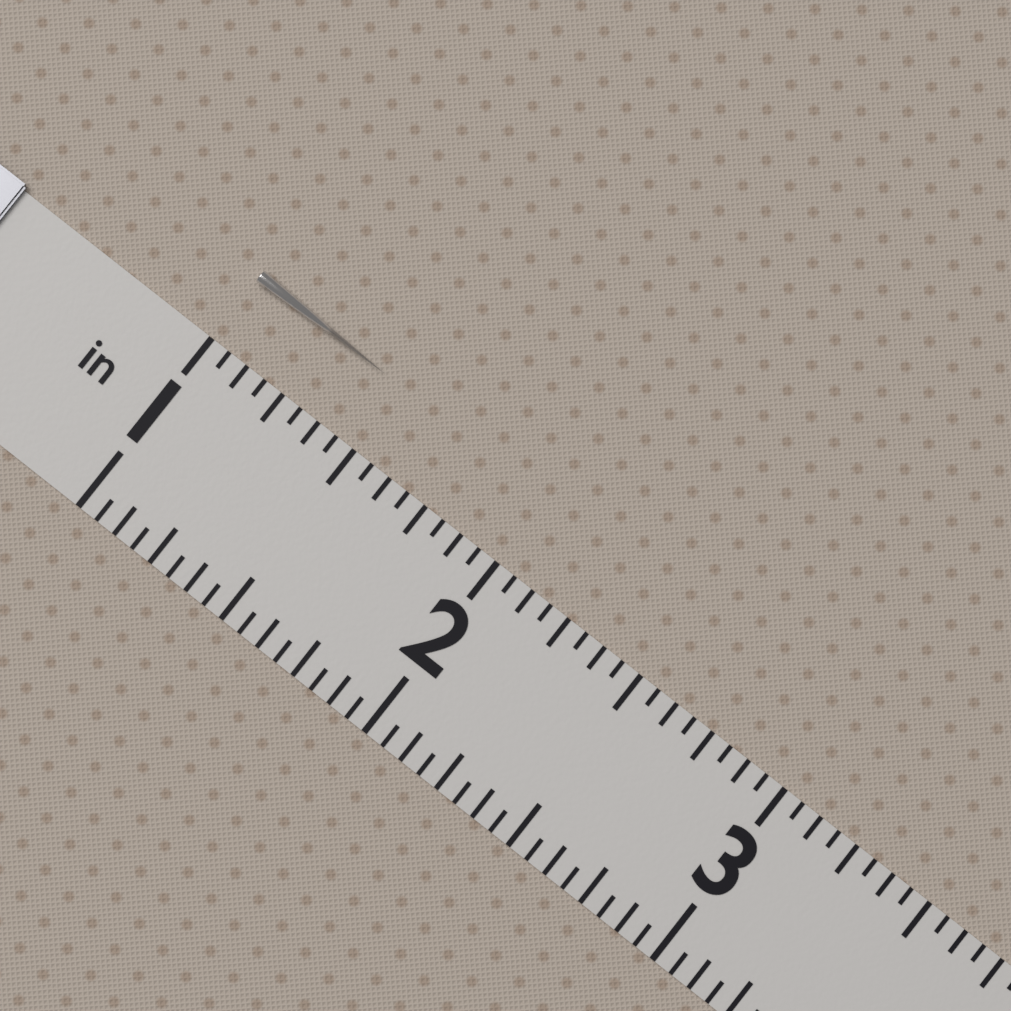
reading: 1.4375 in
